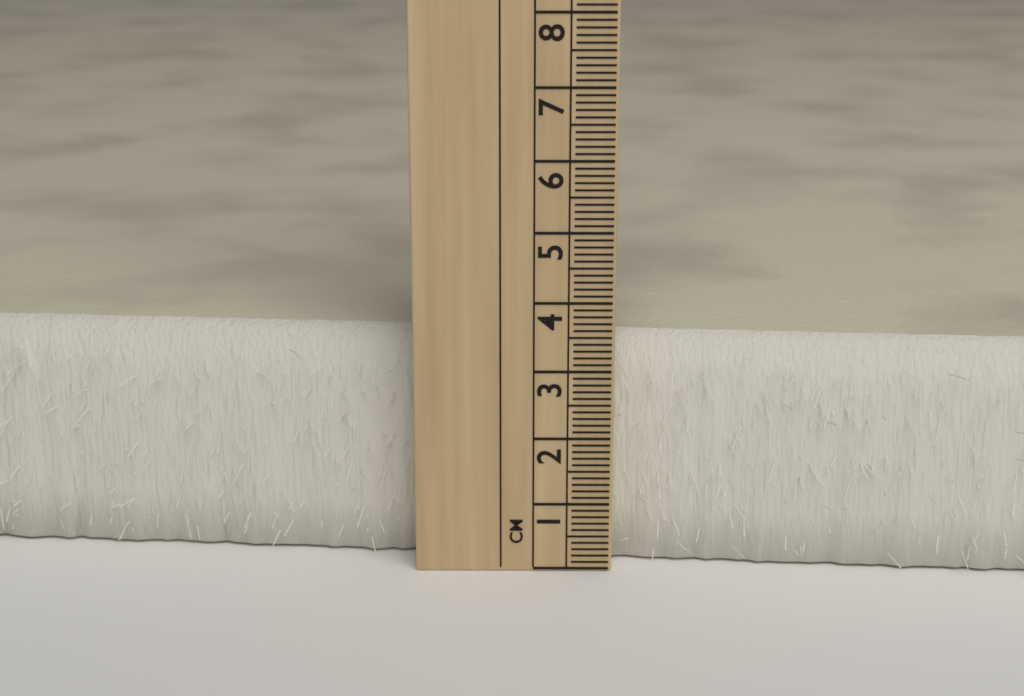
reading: 3.4 cm
